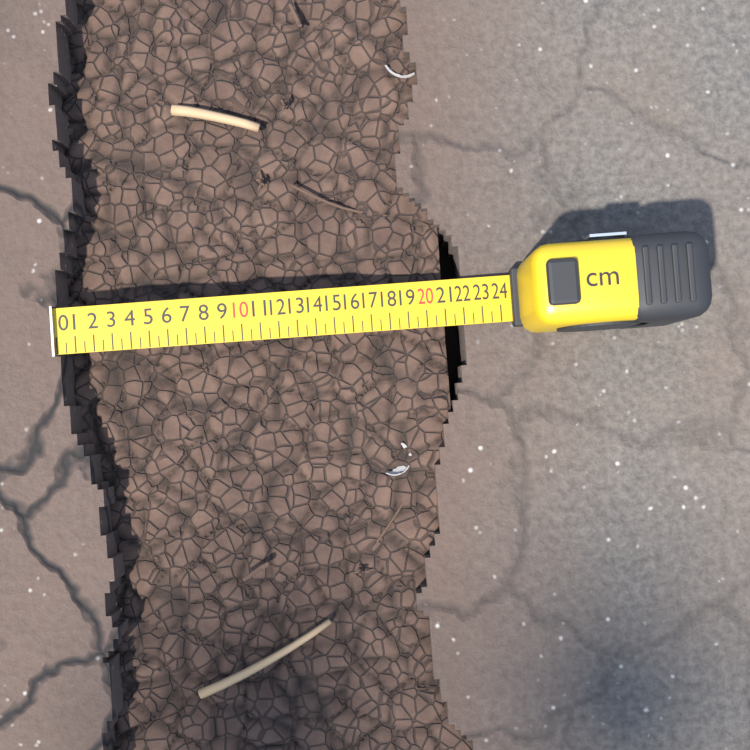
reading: 21.0 cm
